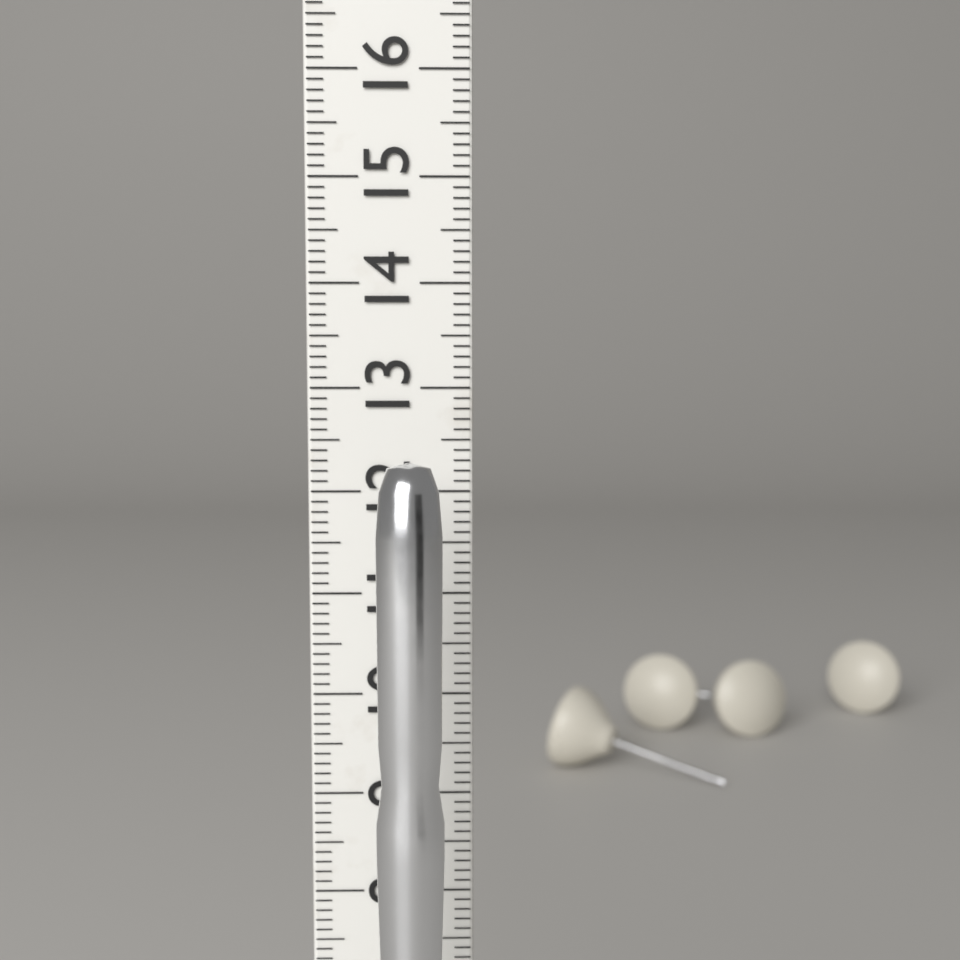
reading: 12.4 cm
